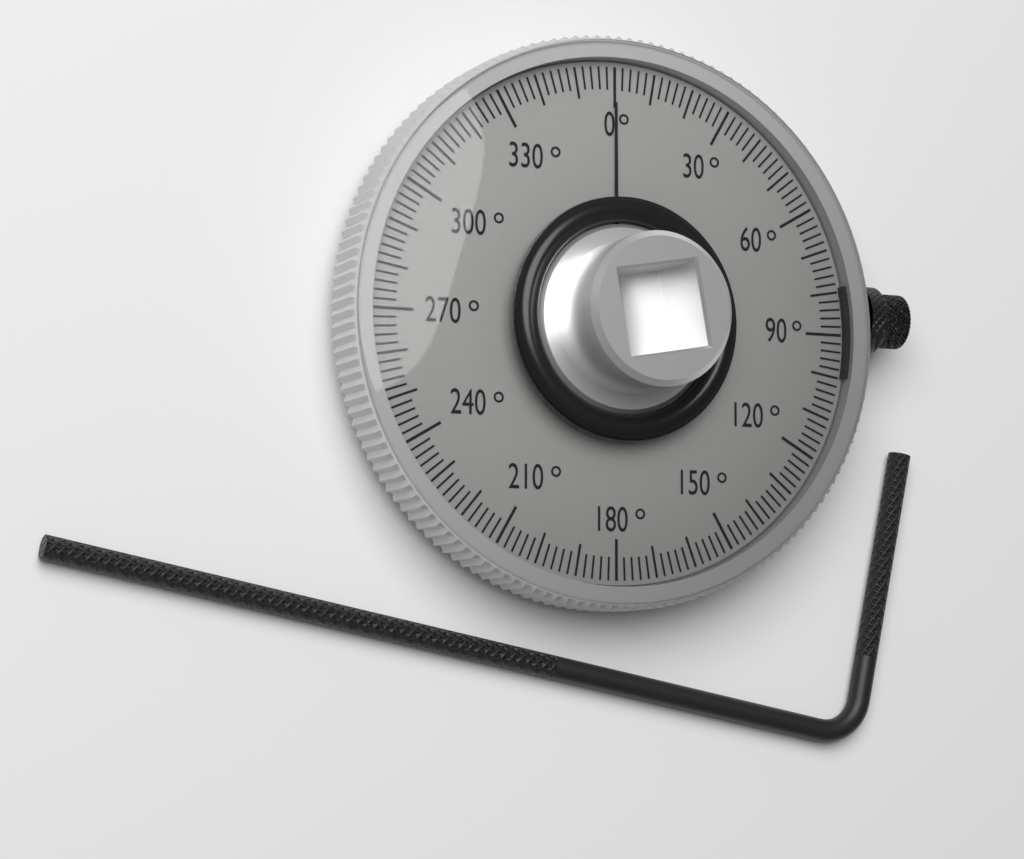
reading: 0 °
